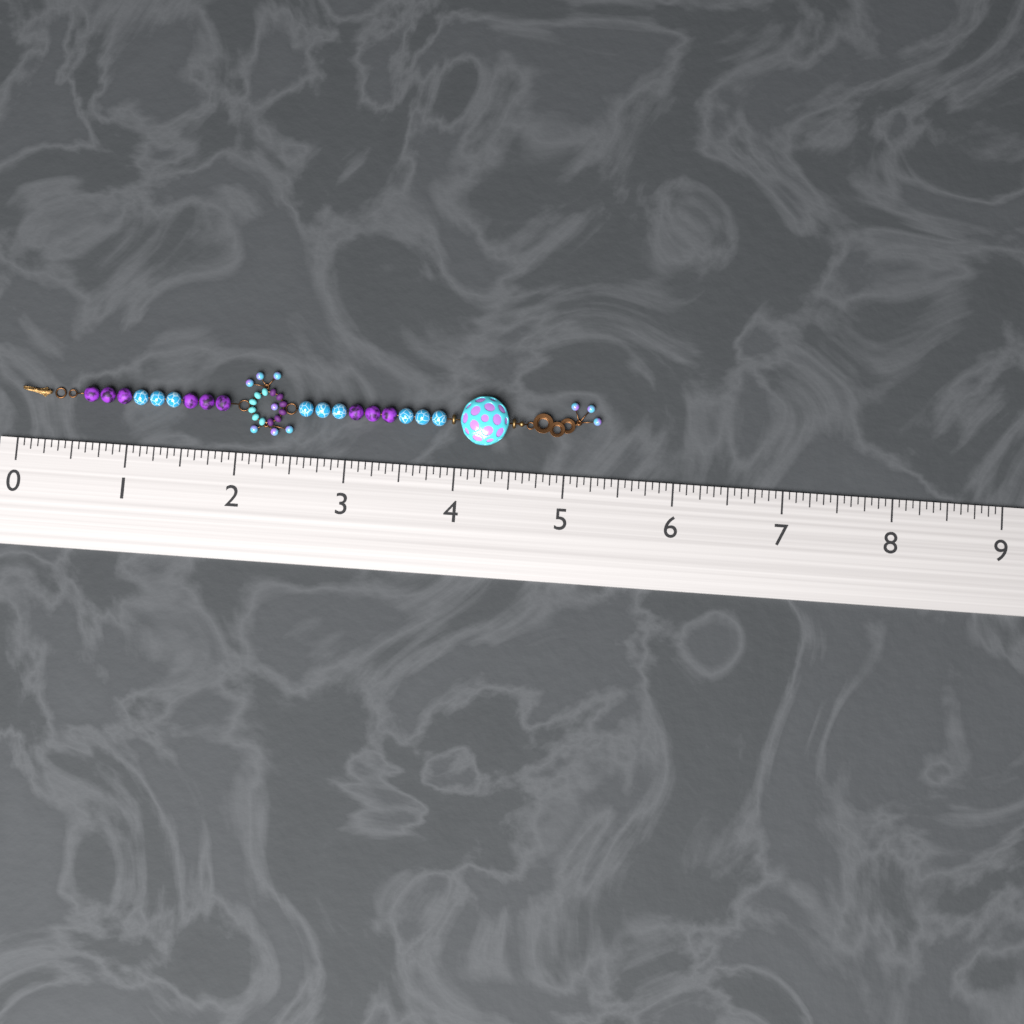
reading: 5.3125 (no unit)
